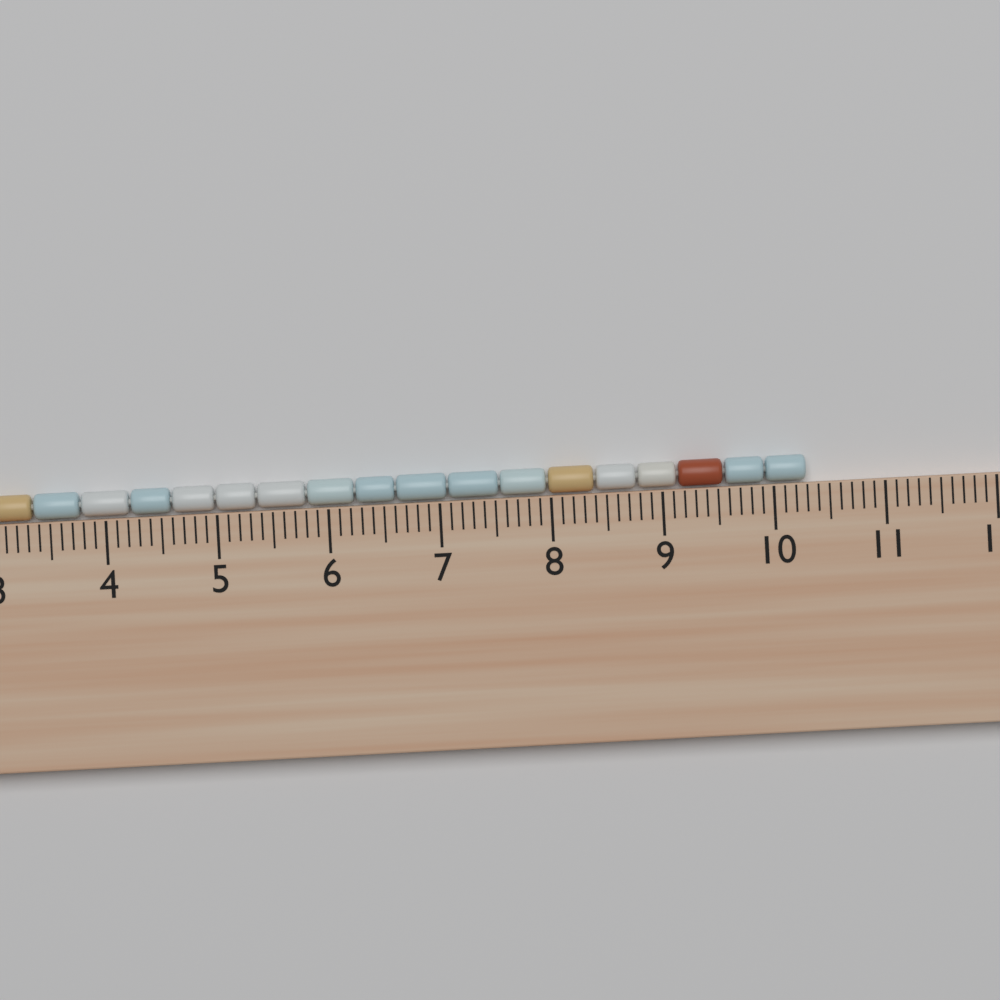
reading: 10.3 cm
